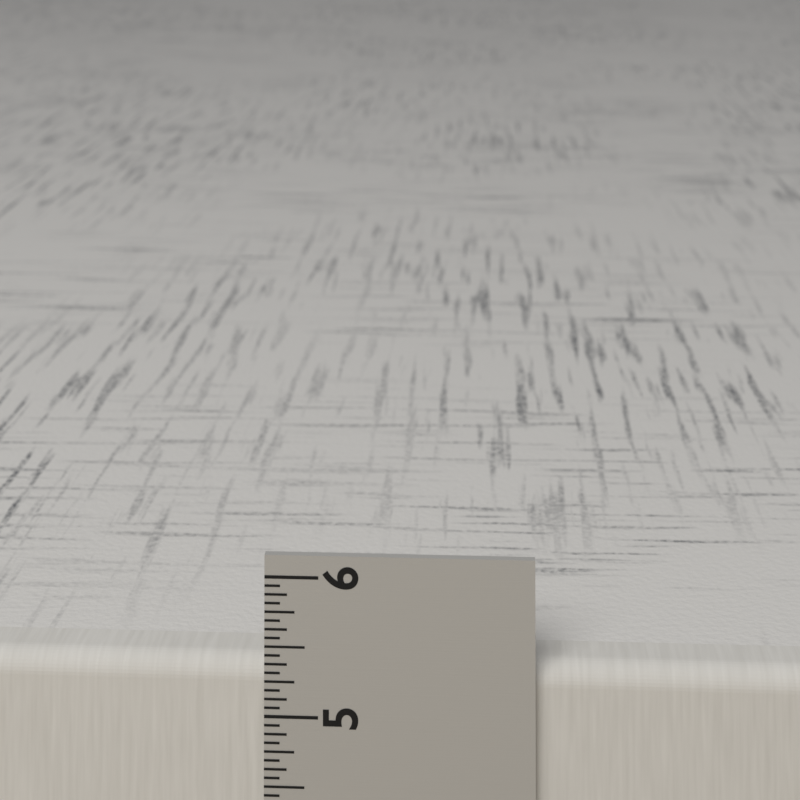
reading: 5.3750 in
